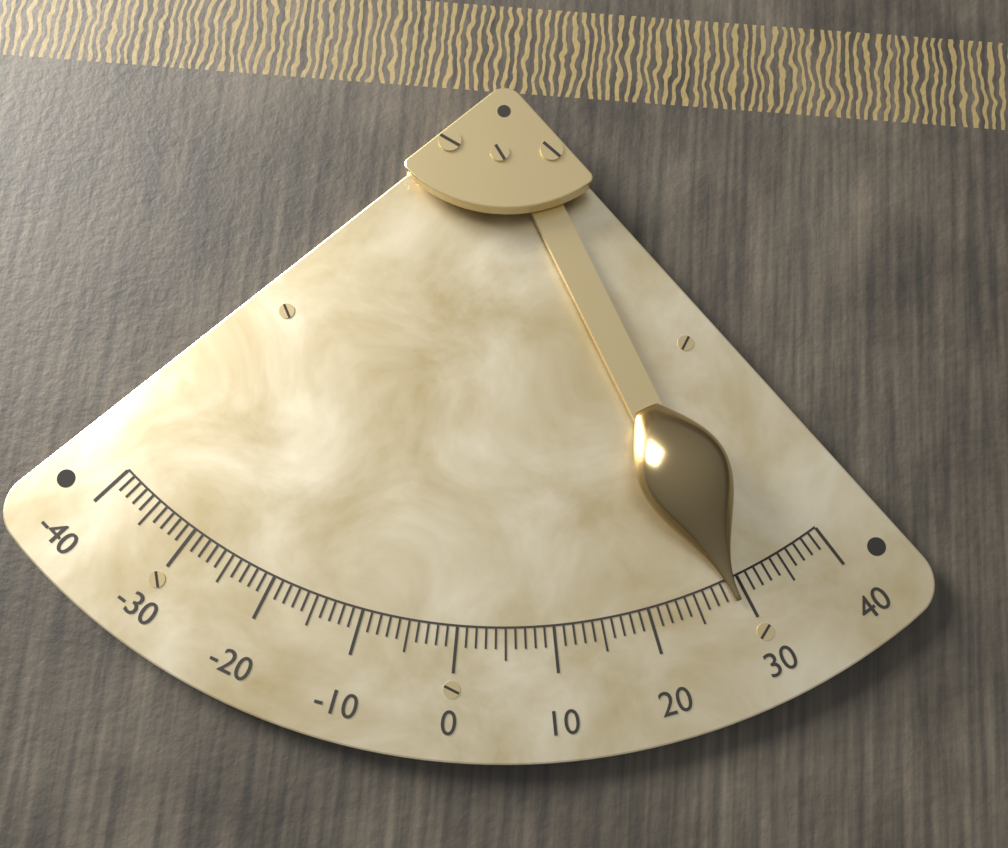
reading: 29 (no unit)
